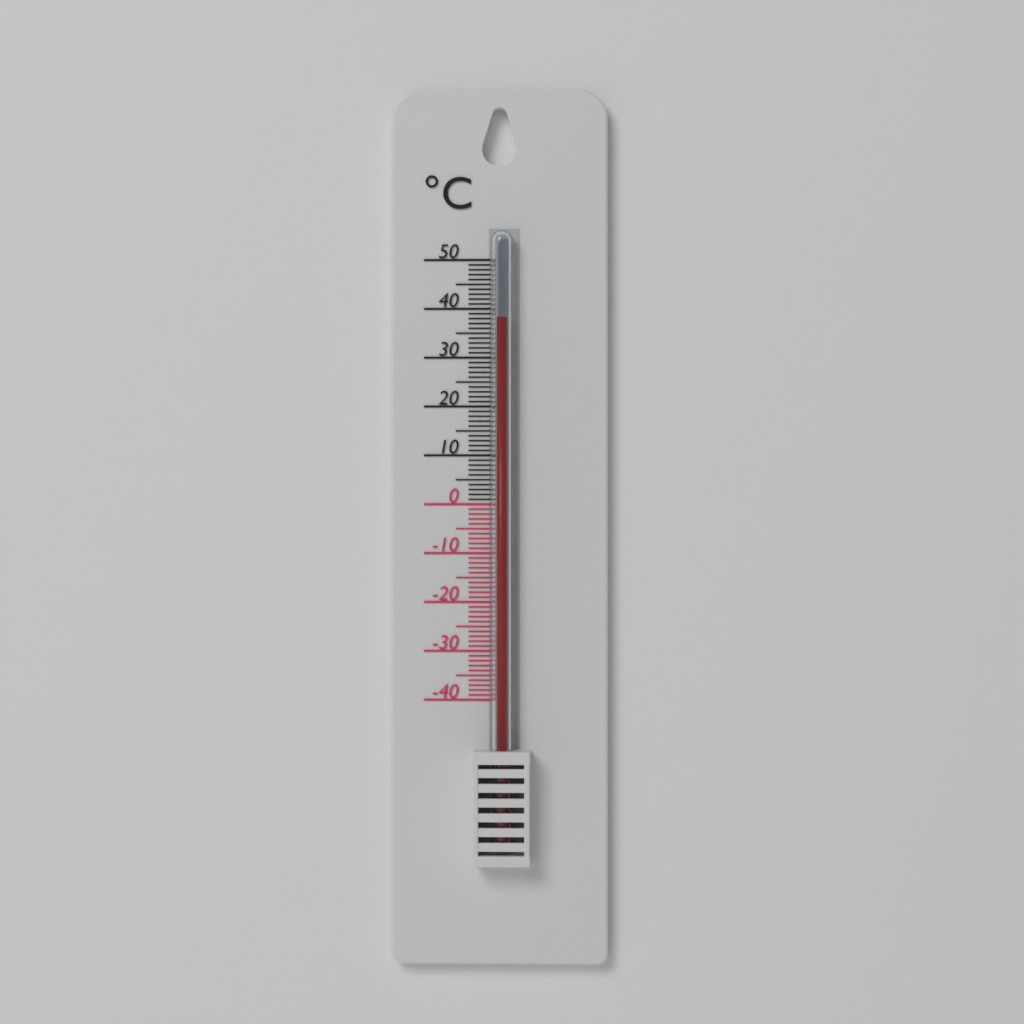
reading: 38 °C
